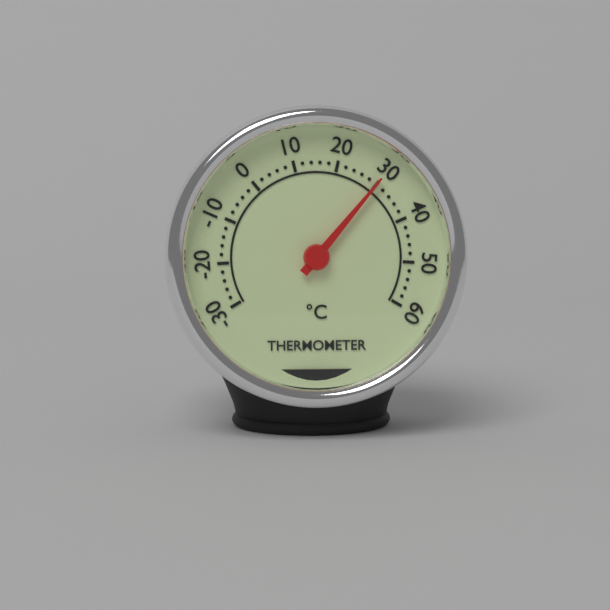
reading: 30 °C
